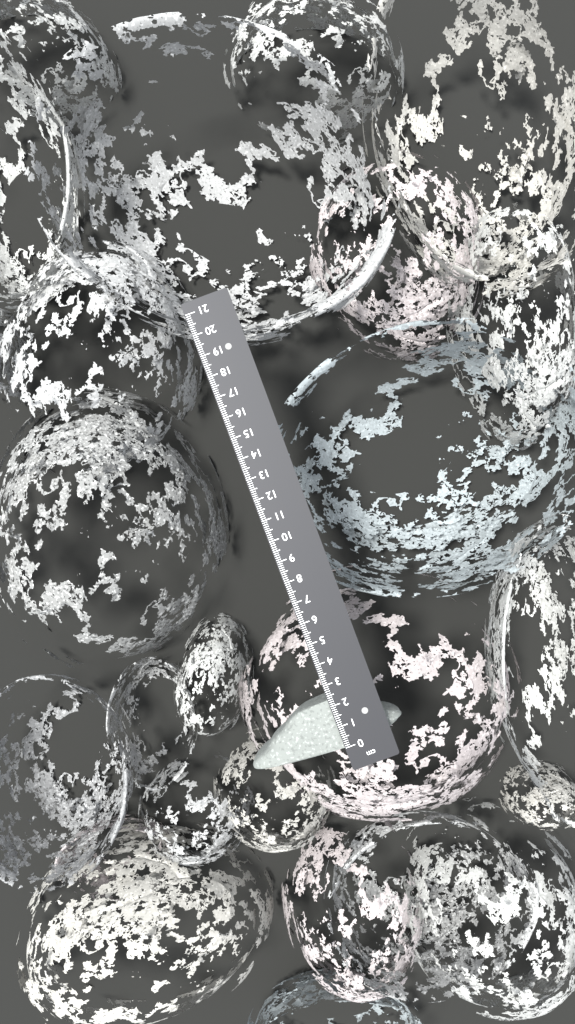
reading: 2.3 cm
